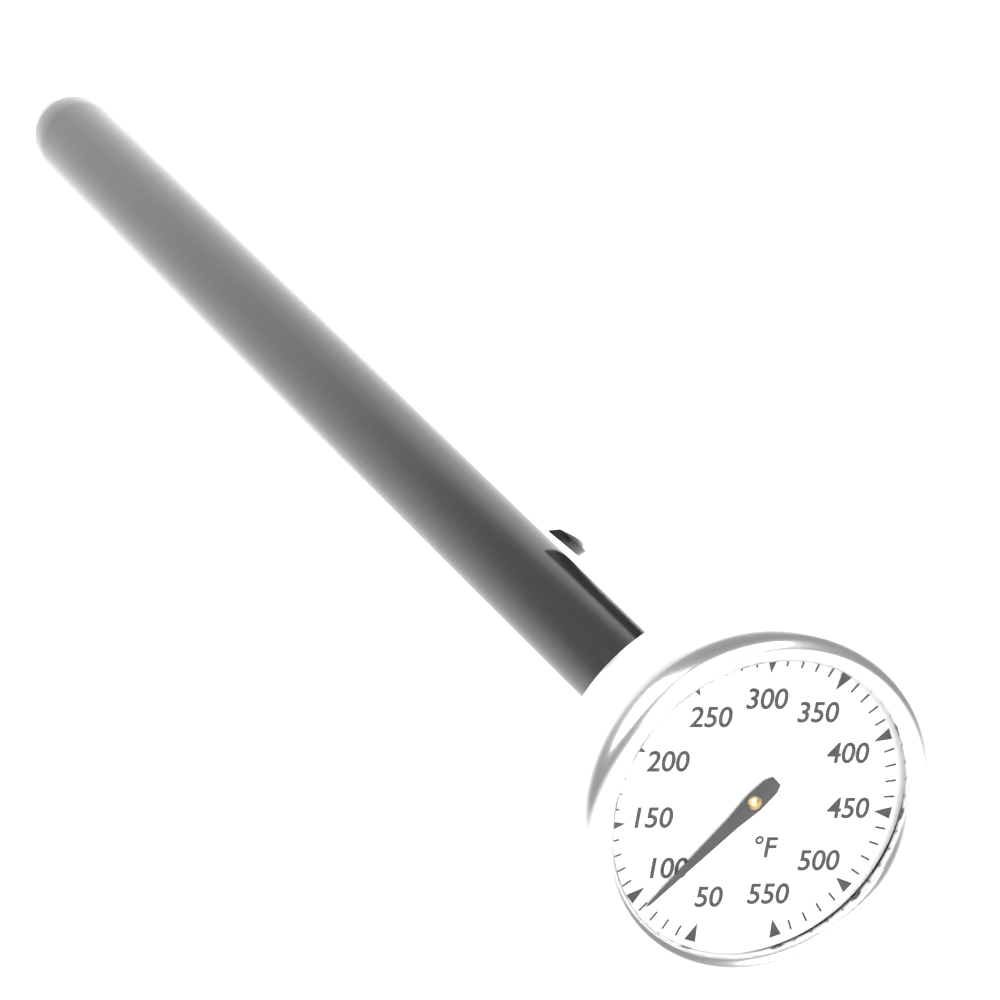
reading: 90 °F
